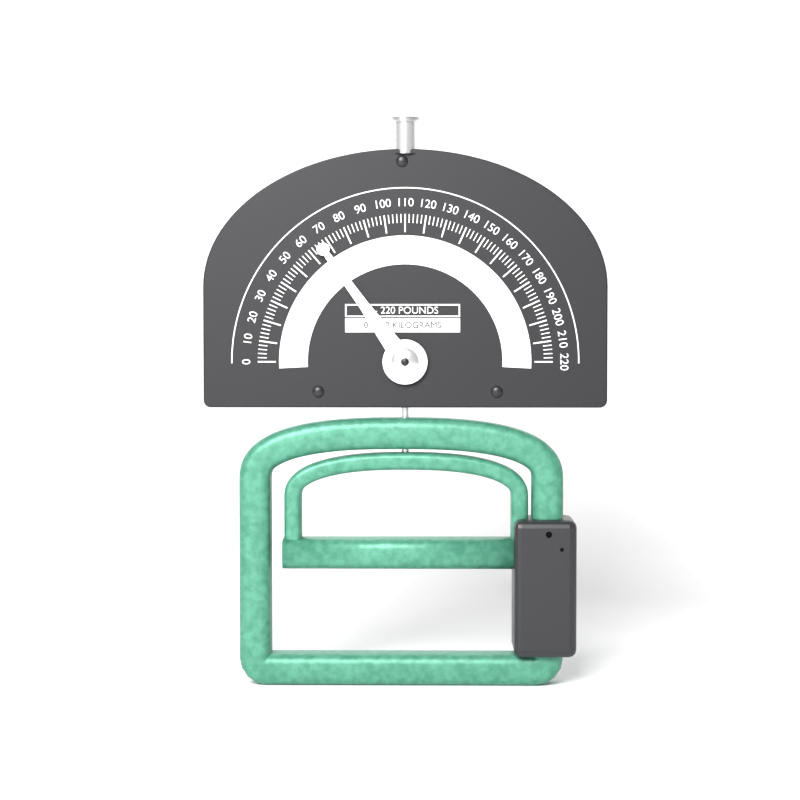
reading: 66 lb
